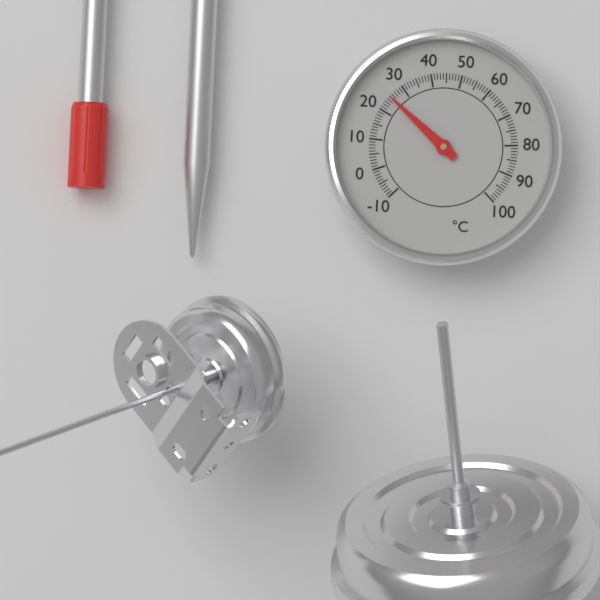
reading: 25 °C
